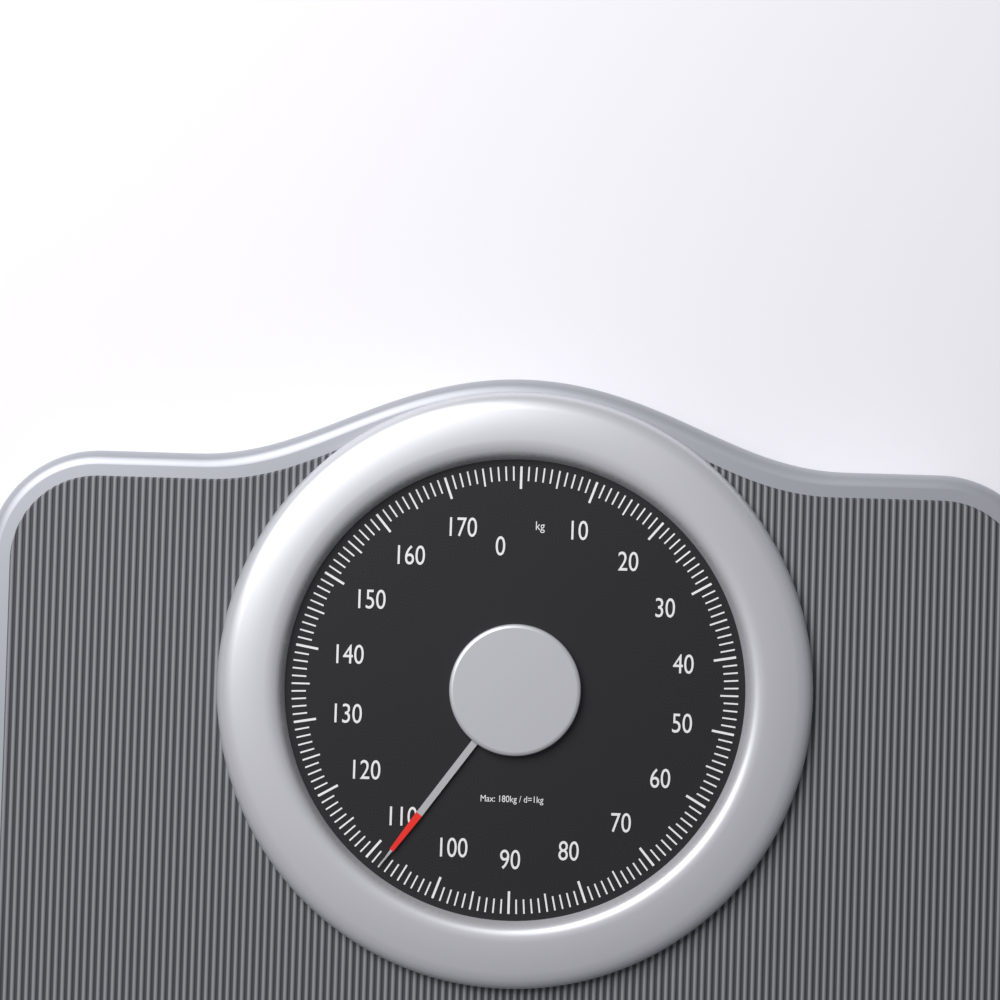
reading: 108 kg
